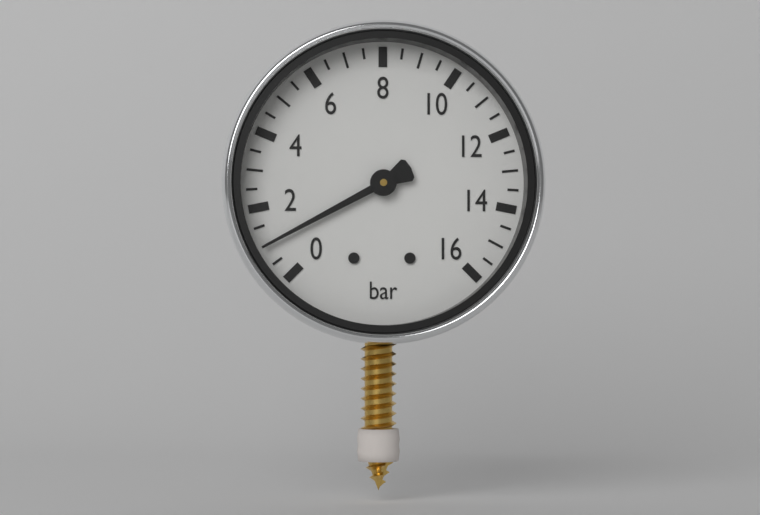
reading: 1.0 bar
